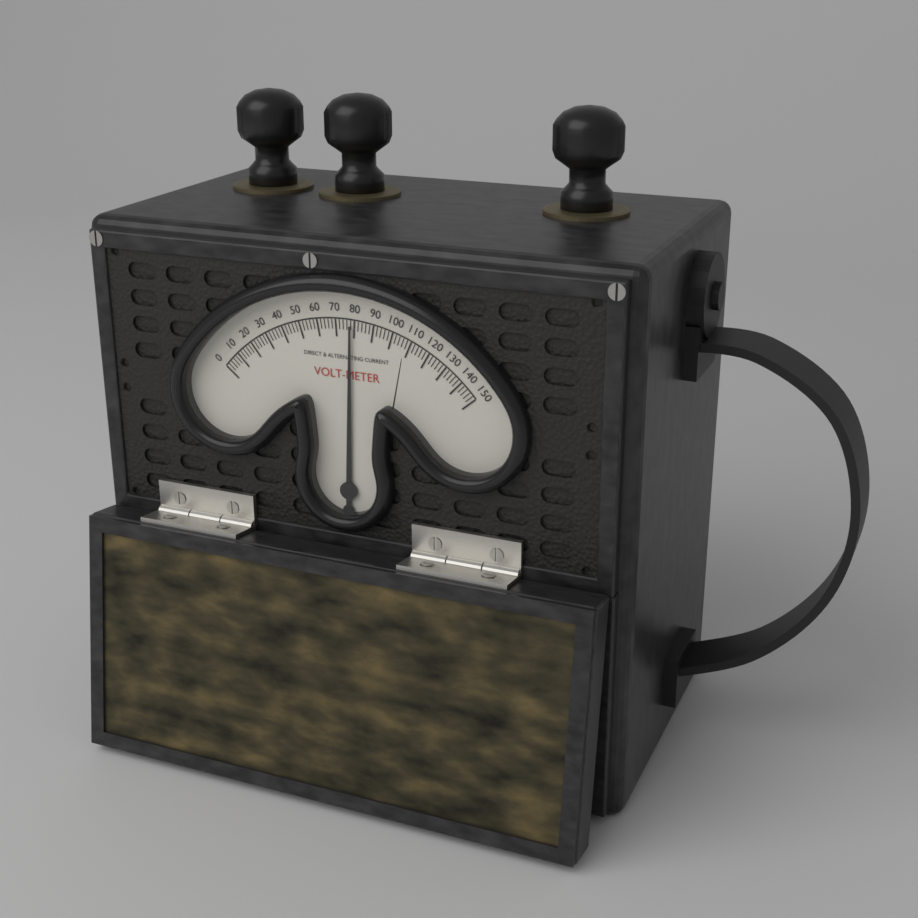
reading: 78 V
